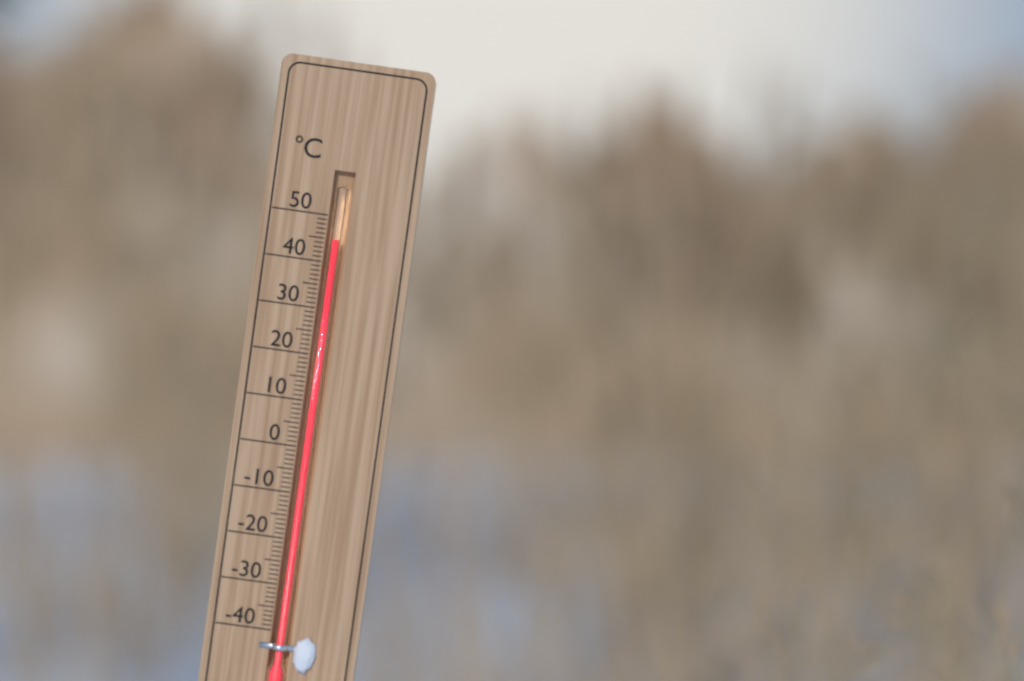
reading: 45 °C
